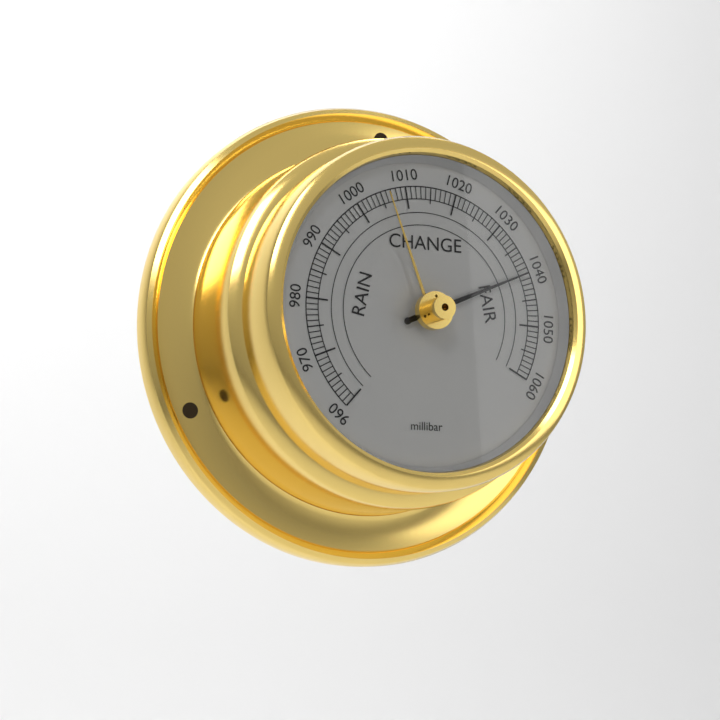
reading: 1040 millibar
